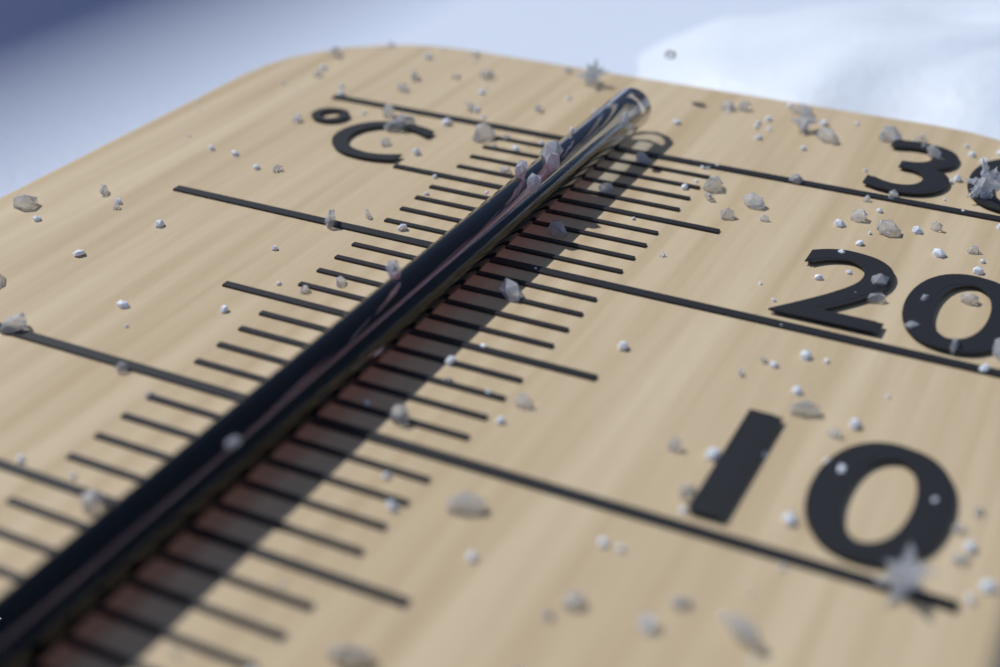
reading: 26 °C
